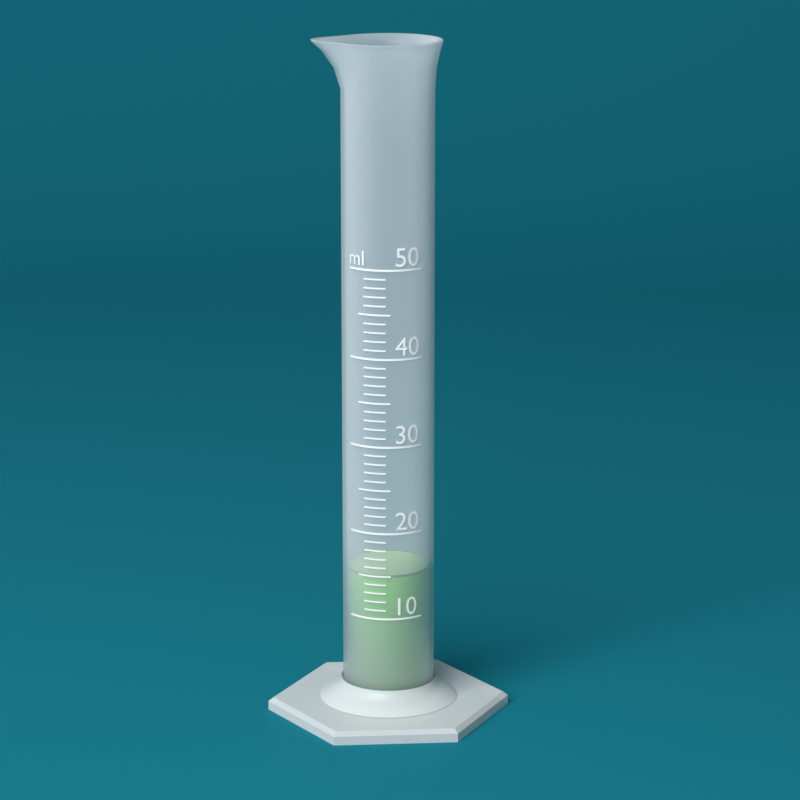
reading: 15 ml
